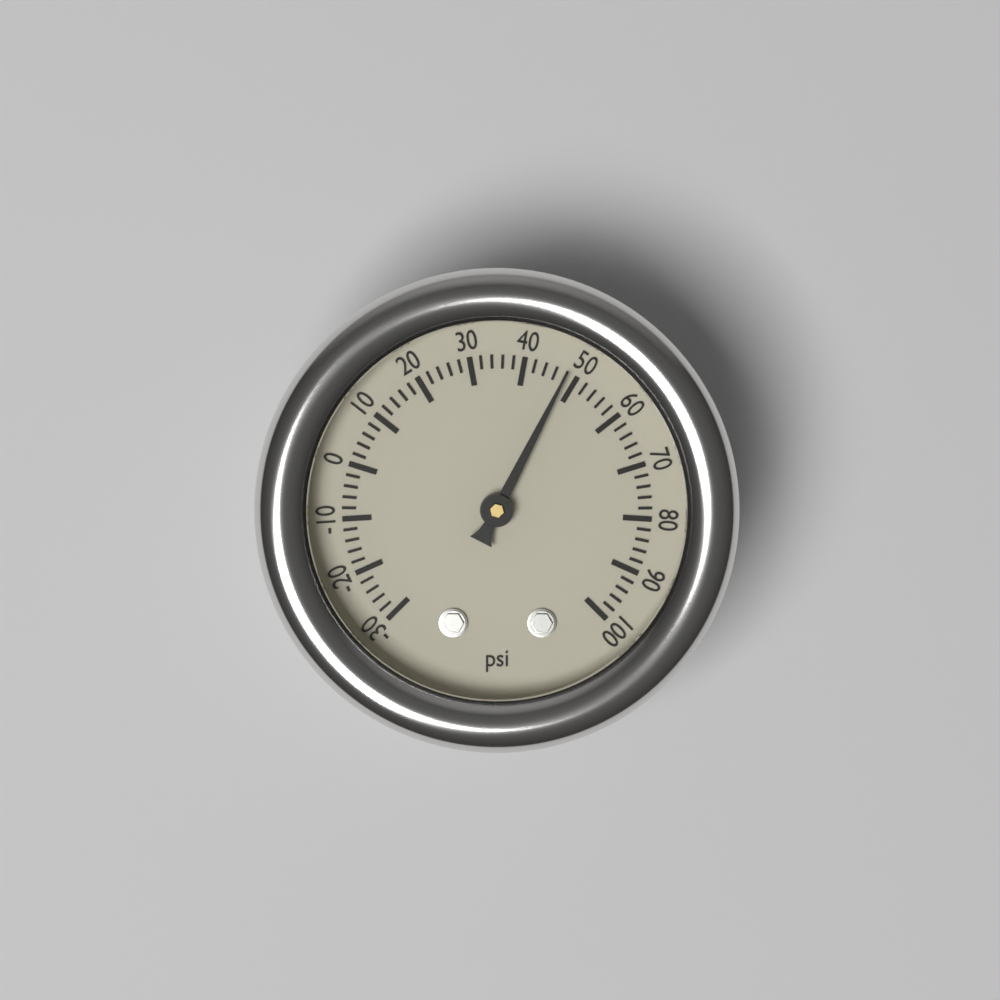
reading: 48 psi
